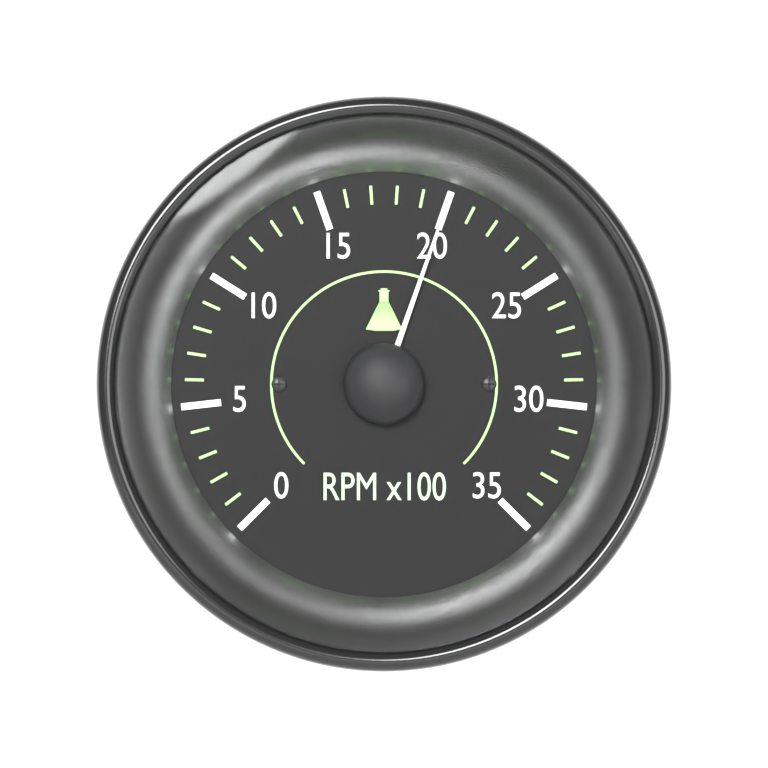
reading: 20 RPM x100
